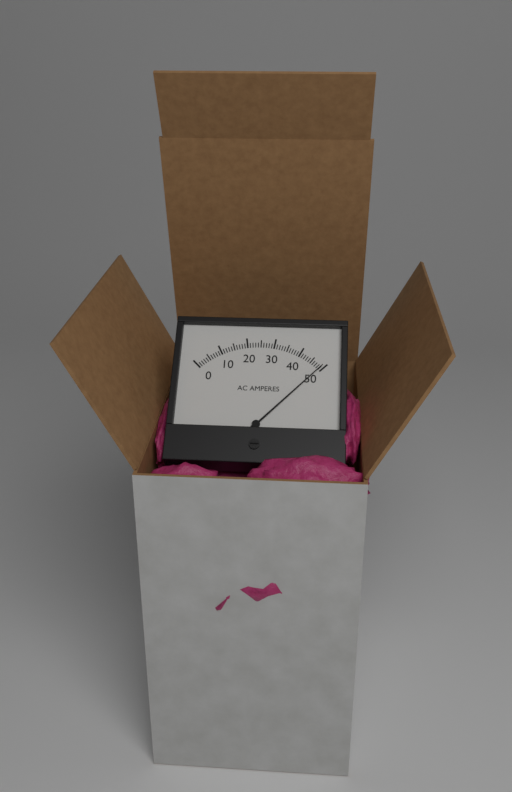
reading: 49 A
